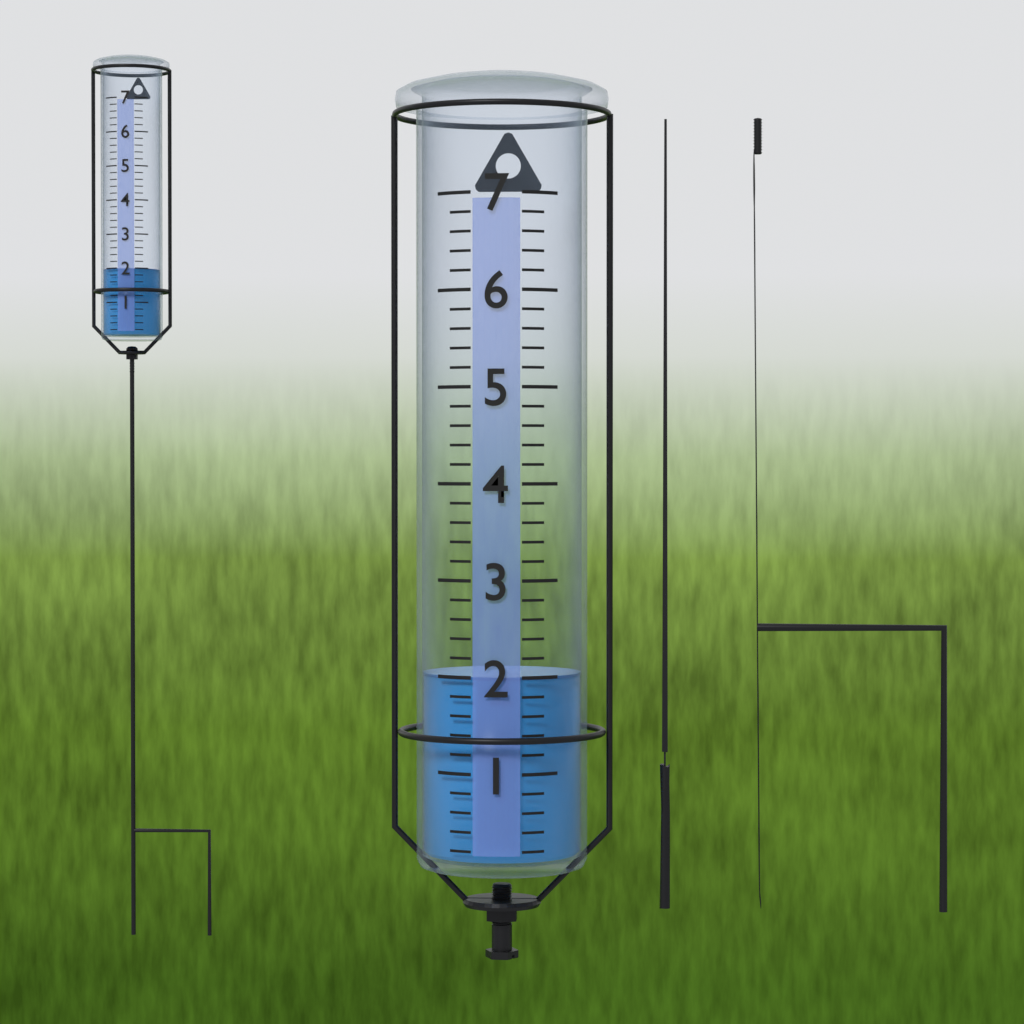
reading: 2.0 (no unit)
